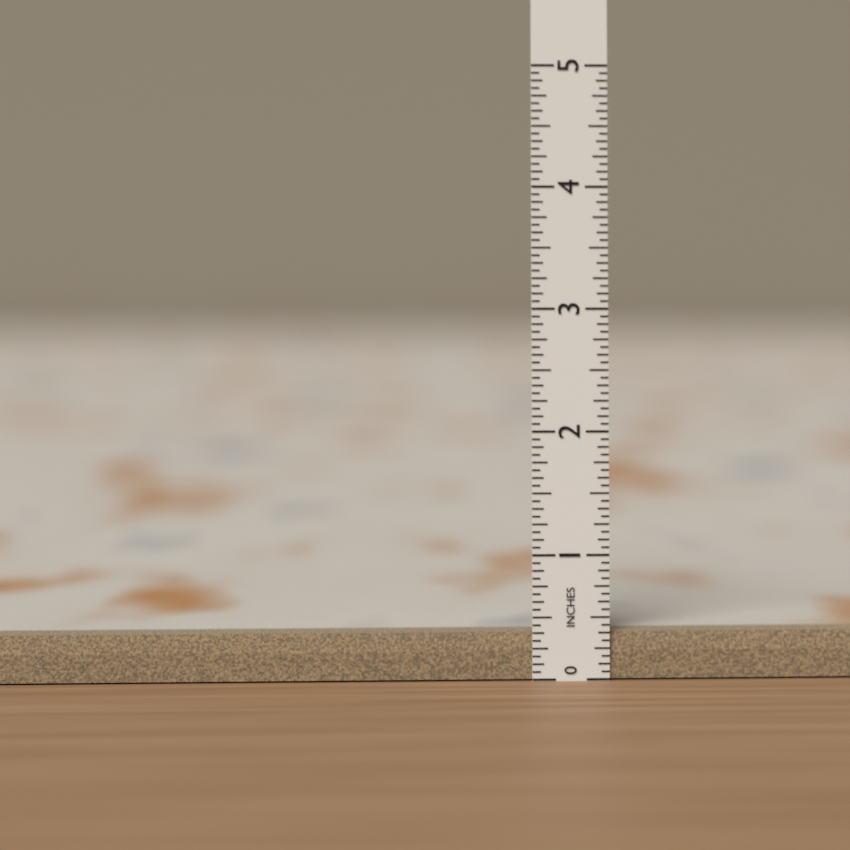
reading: 0.3750 in
